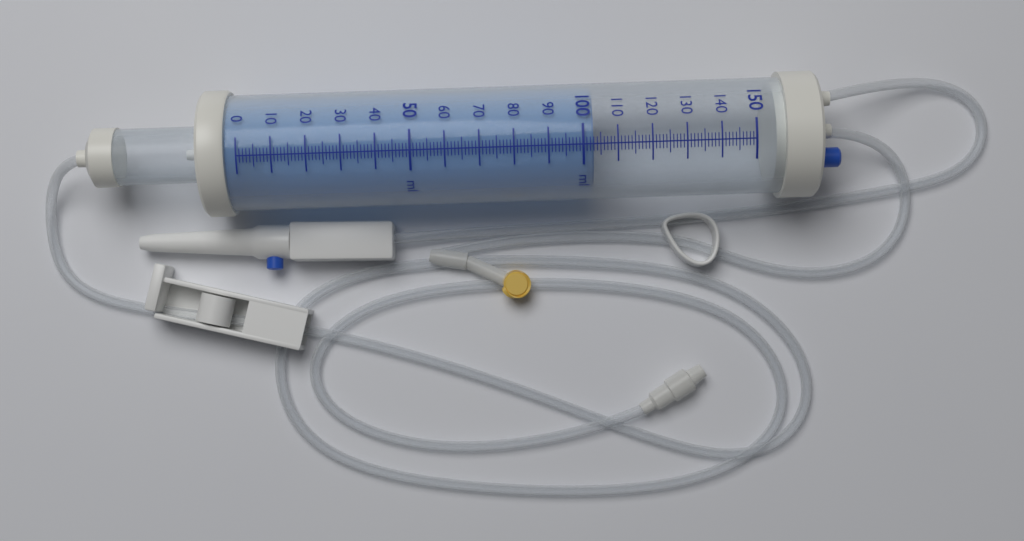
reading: 103 ml
